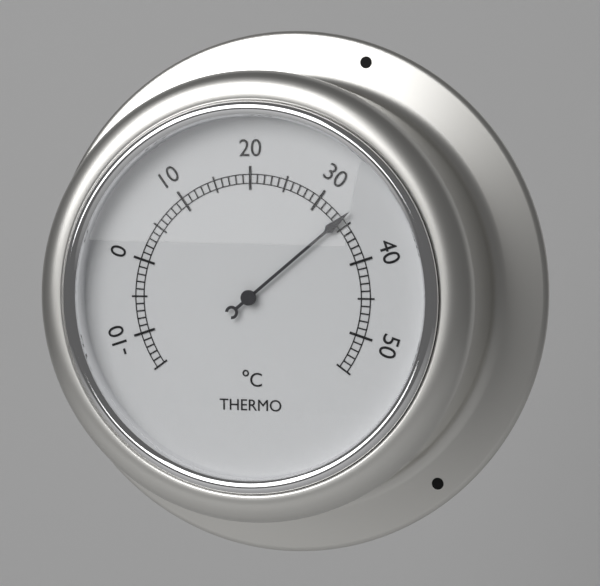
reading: 34 °C
